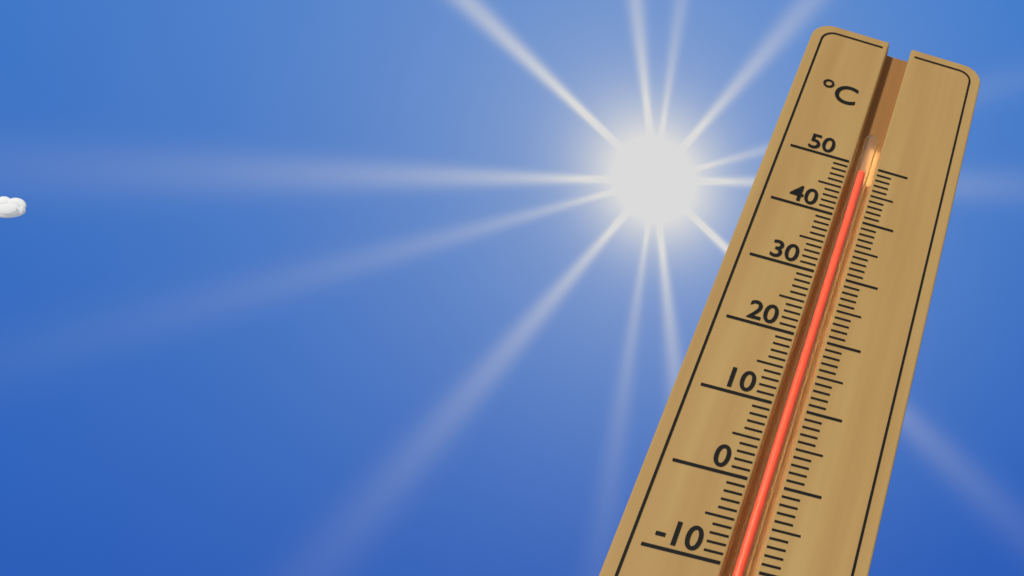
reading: 49 °C
